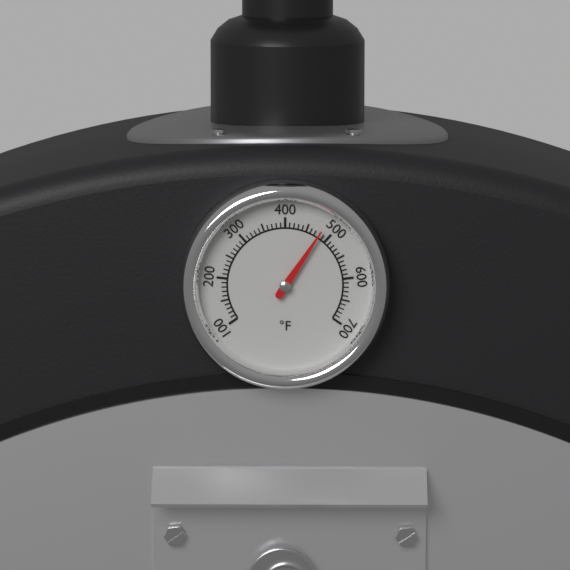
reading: 480 °F
